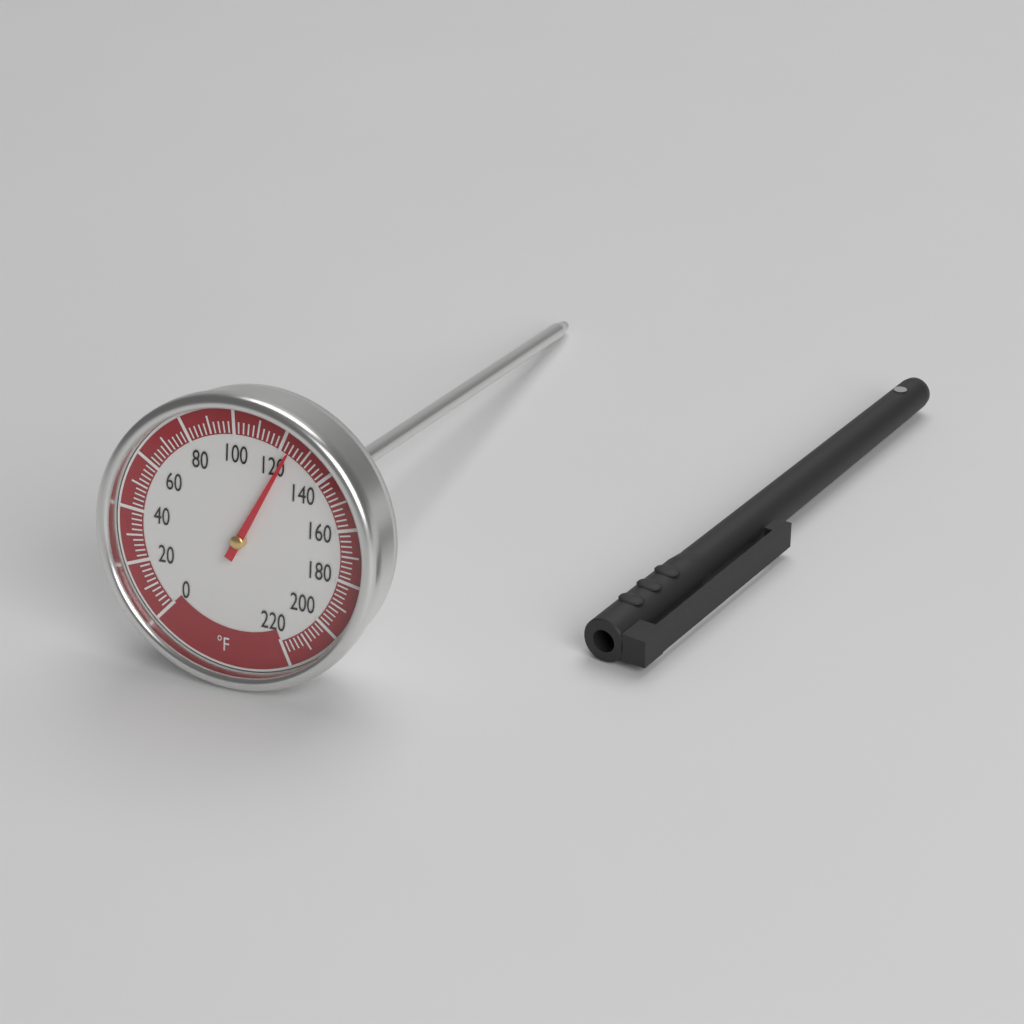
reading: 124 °F
